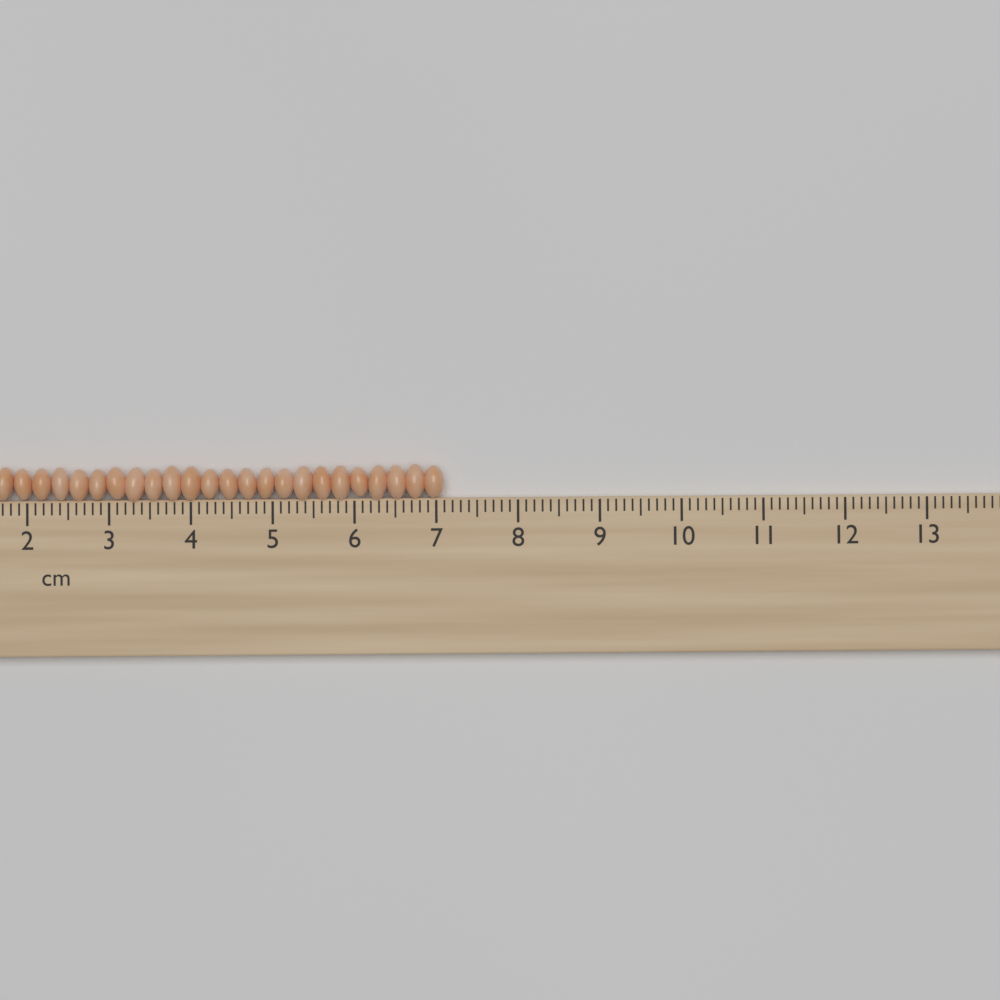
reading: 7.1 cm
